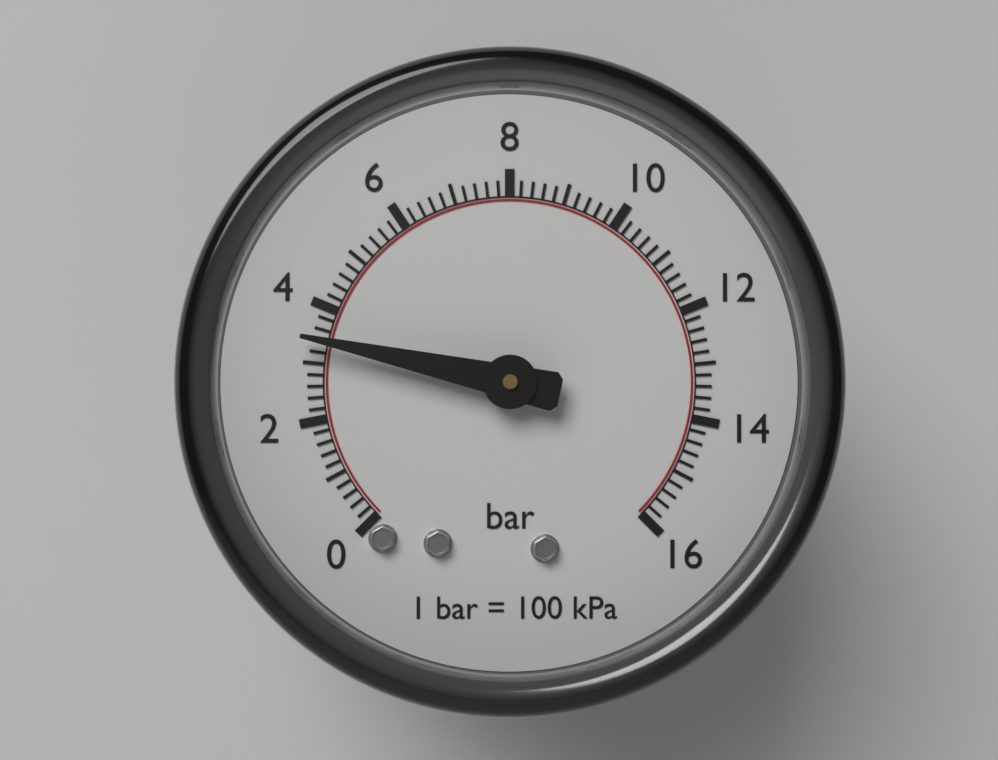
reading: 3.4 bar
